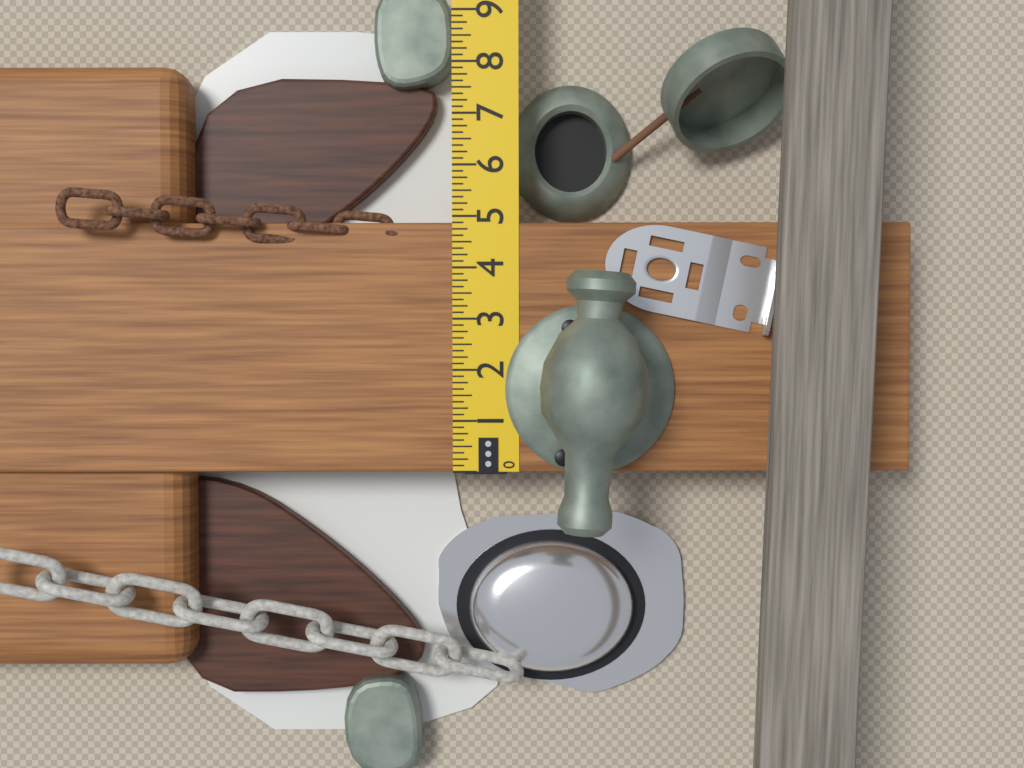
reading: 4.875 in
